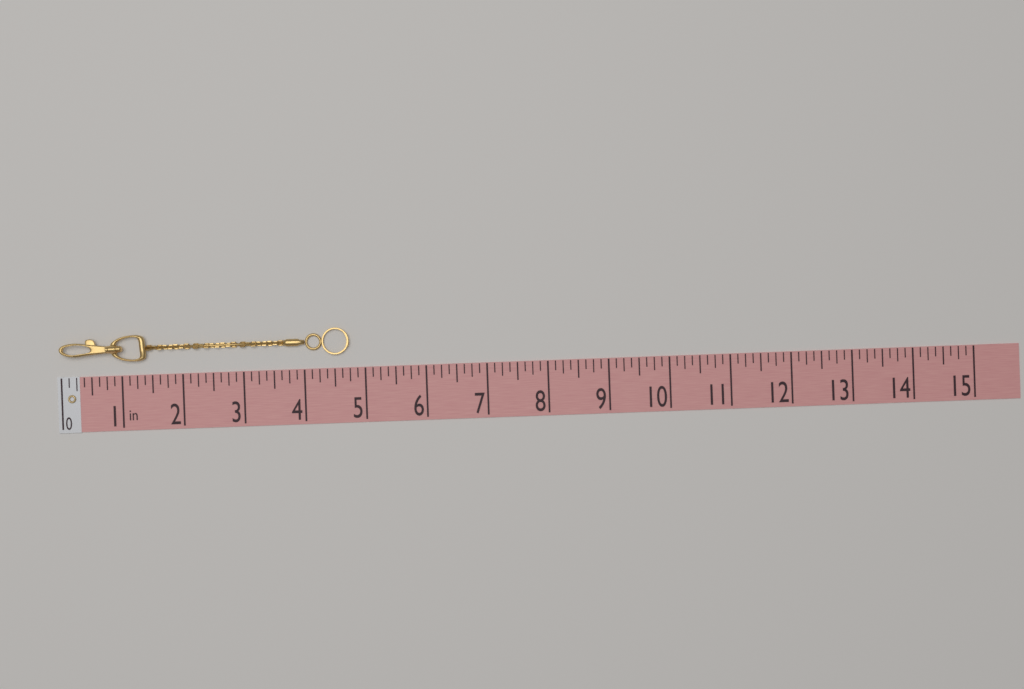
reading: 4.750 in
